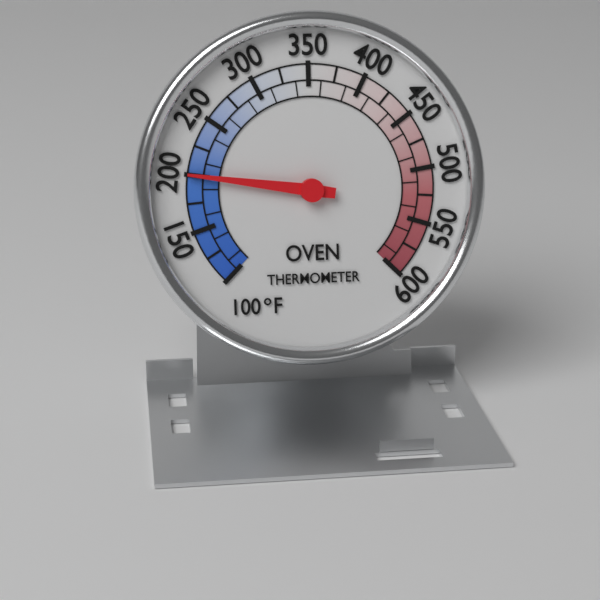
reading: 200 °F
